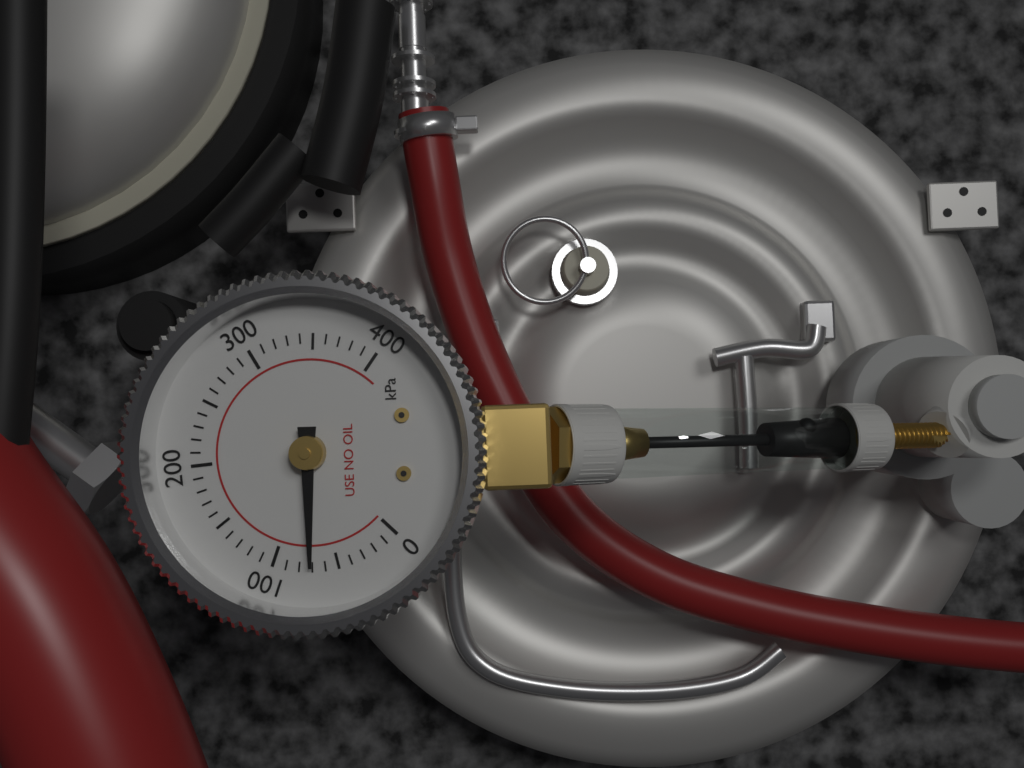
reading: 70 kPa
